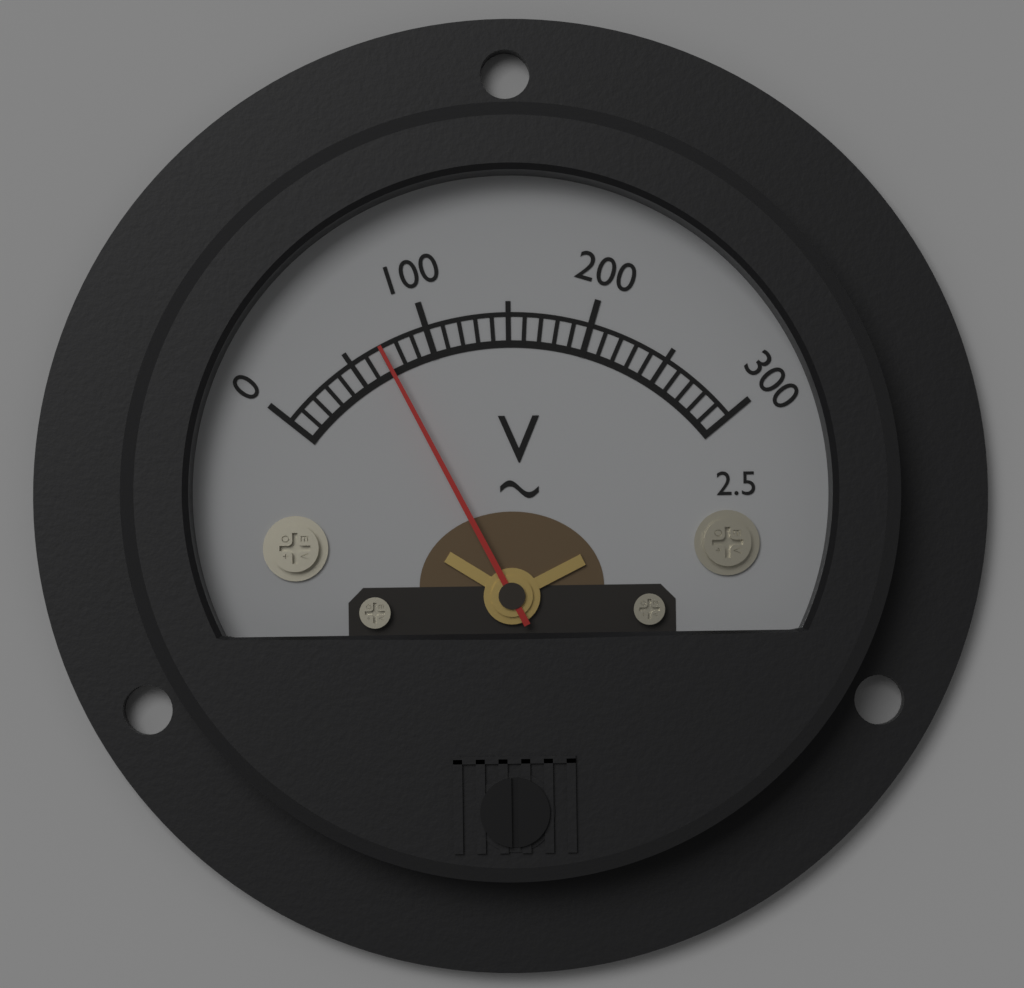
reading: 70 V
